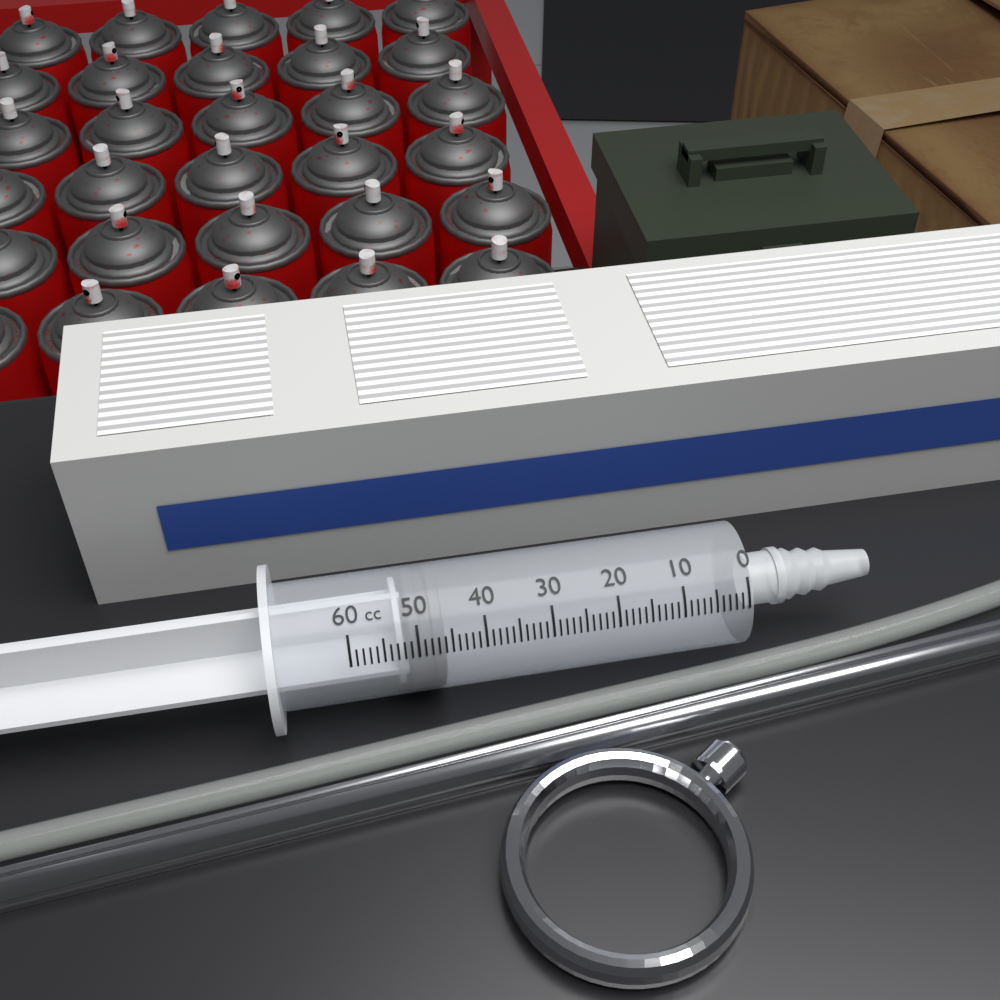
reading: 46 cc
